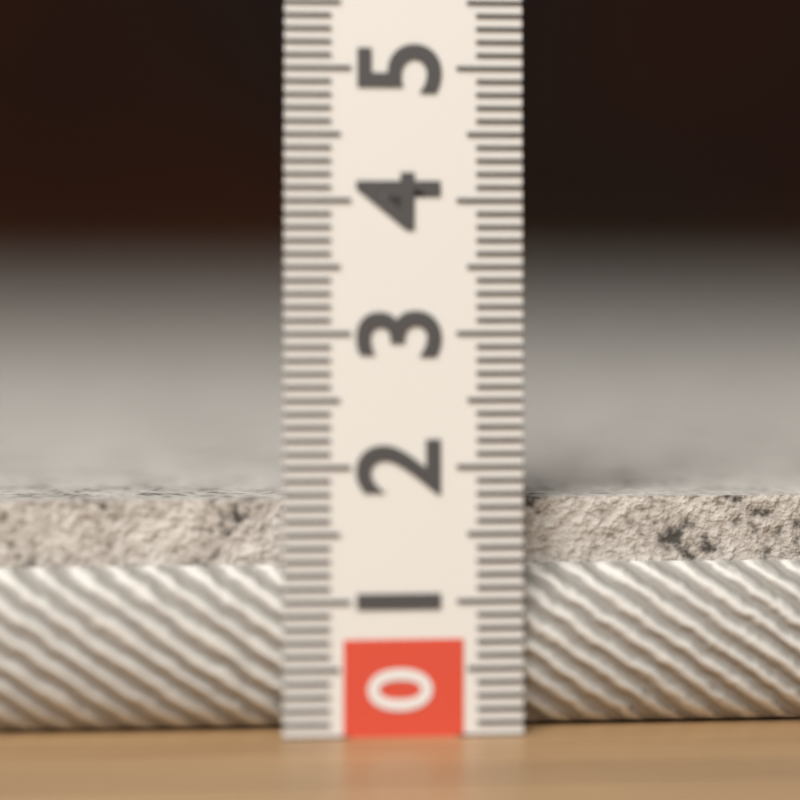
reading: 1.8 (no unit)
